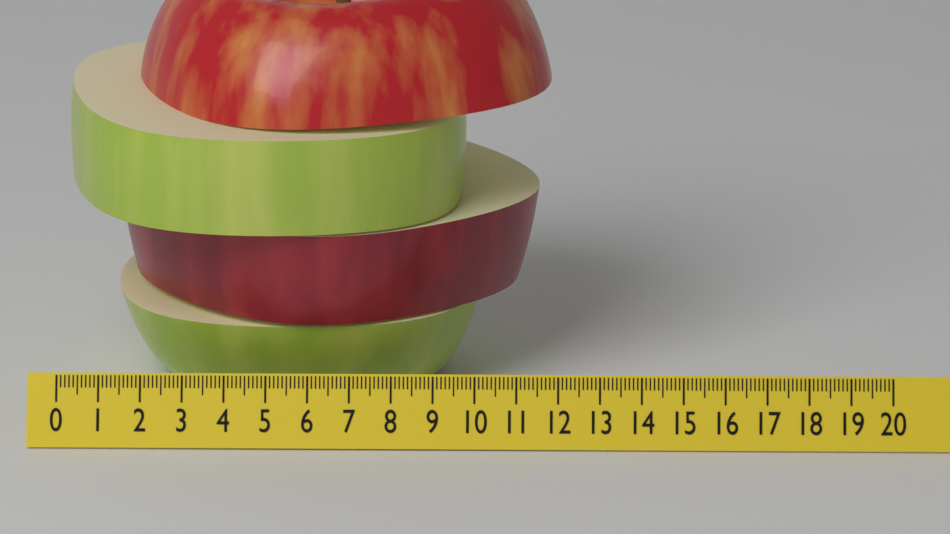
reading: 11.8 (no unit)
